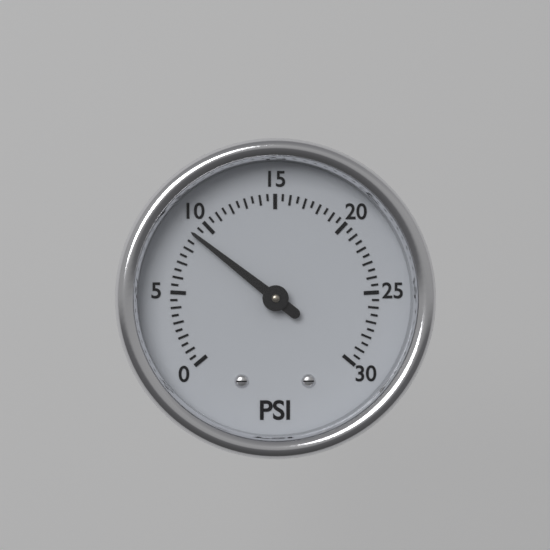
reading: 9.0 psi
